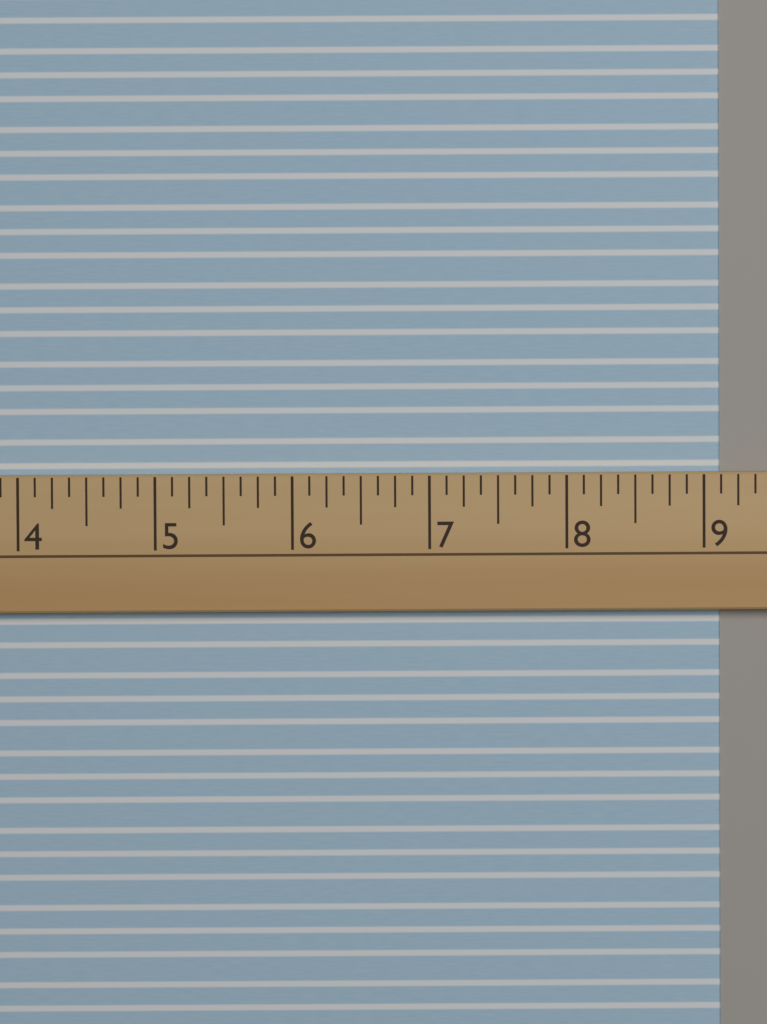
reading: 9.125 (no unit)
